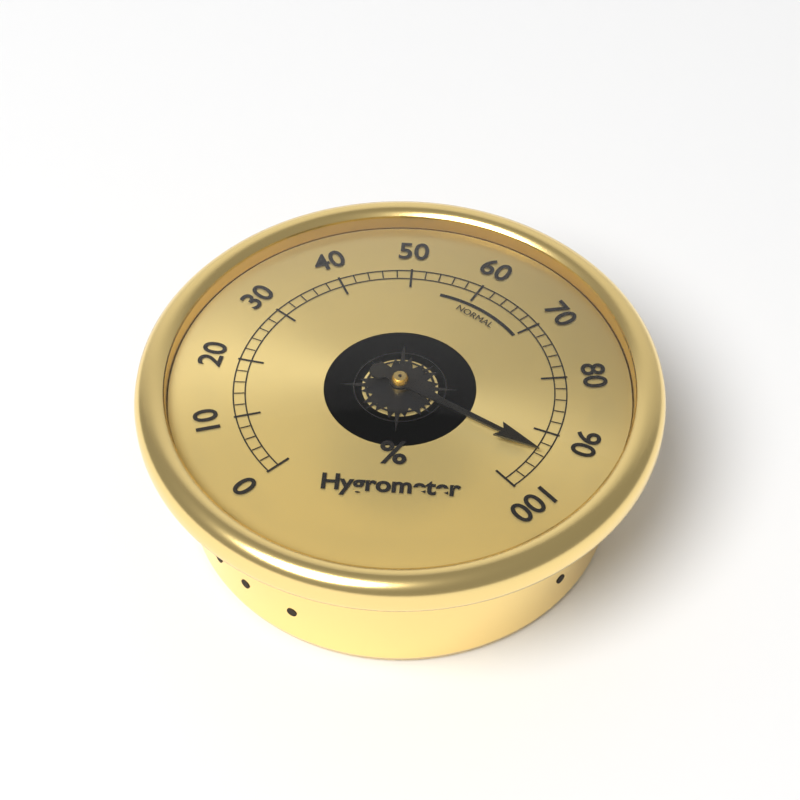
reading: 94 %
